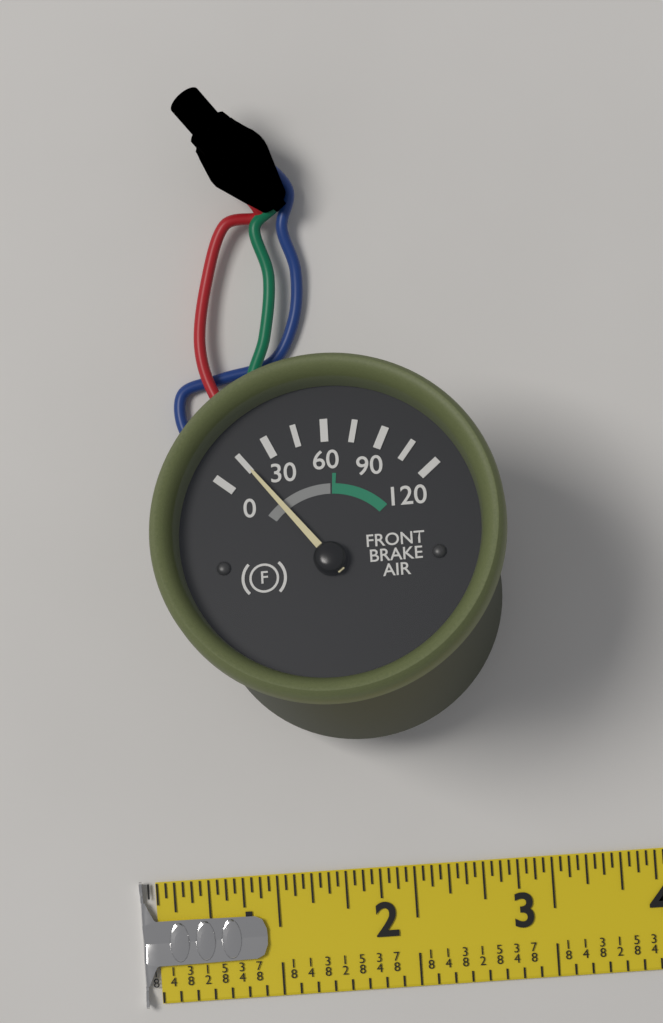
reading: 15 (no unit)
